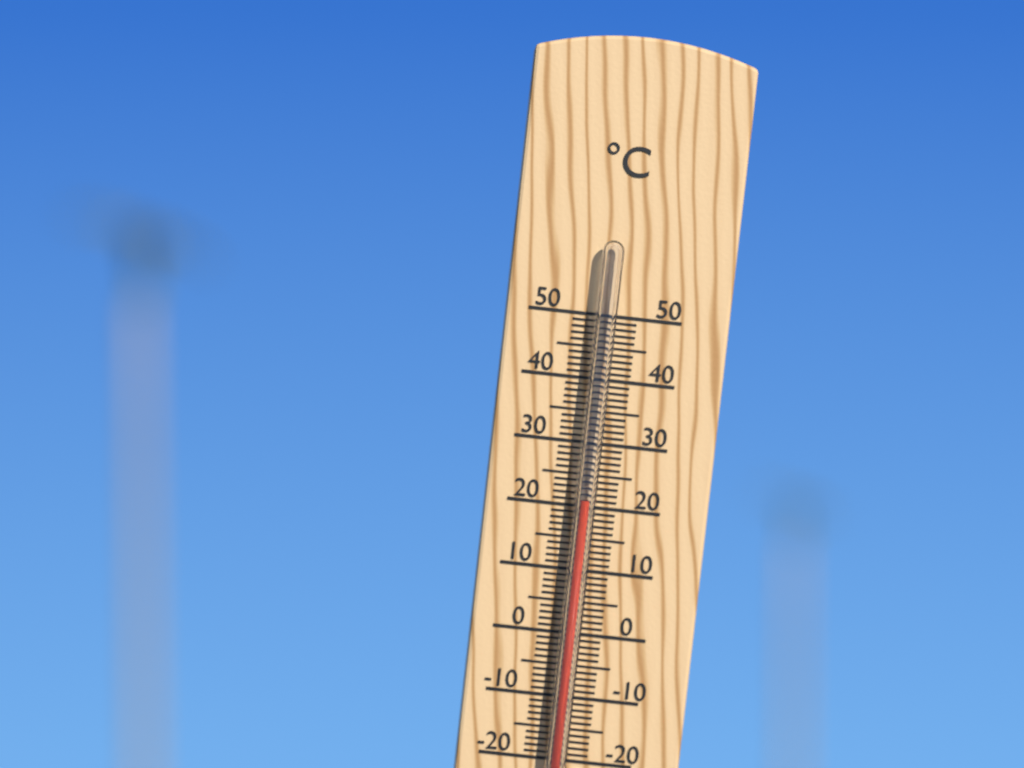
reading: 21 °C
